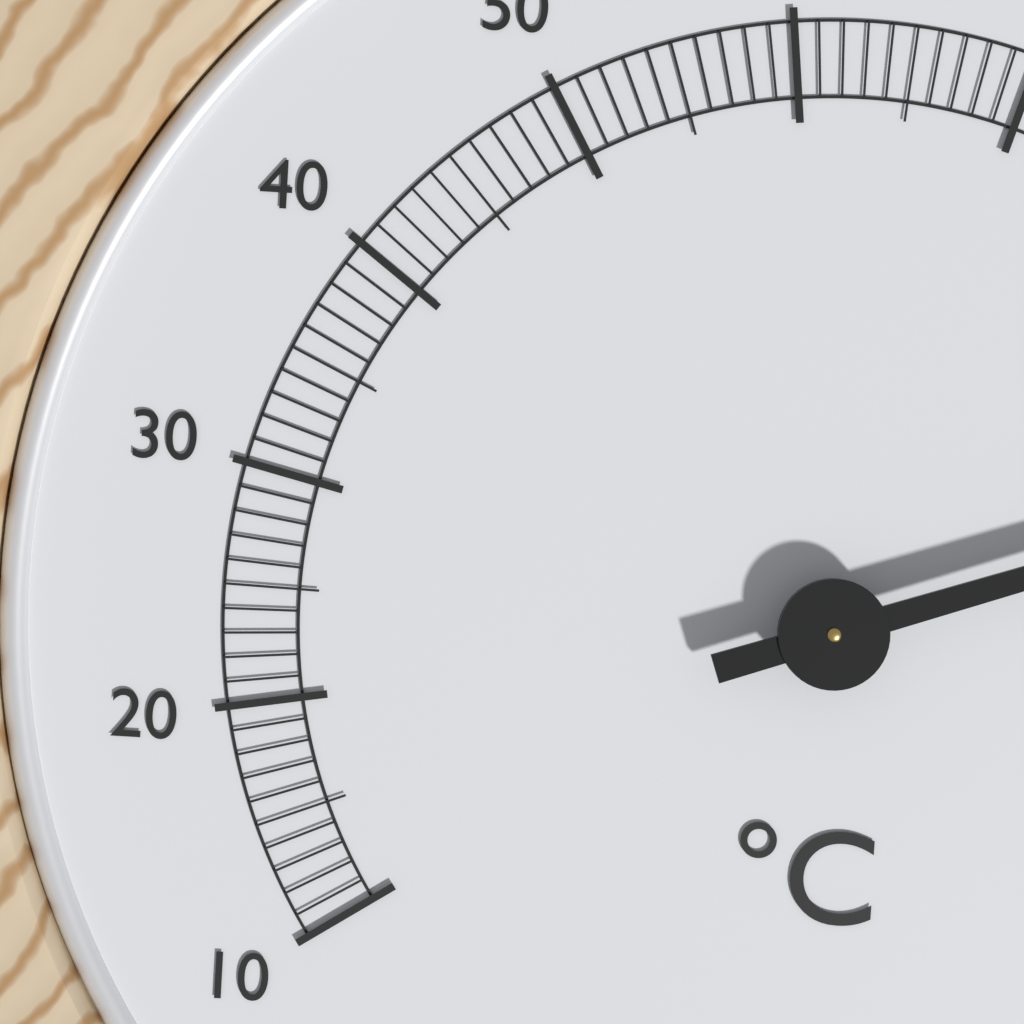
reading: 93 °C
